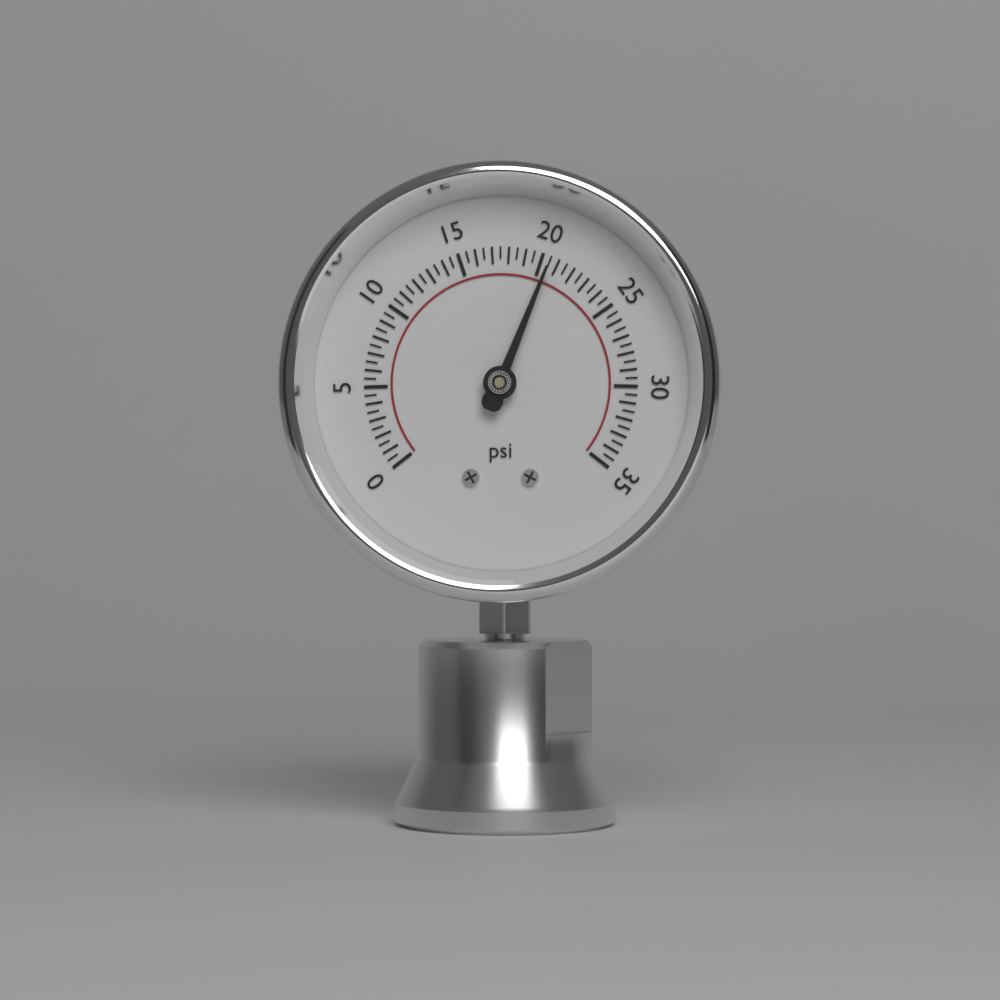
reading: 20.5 psi
